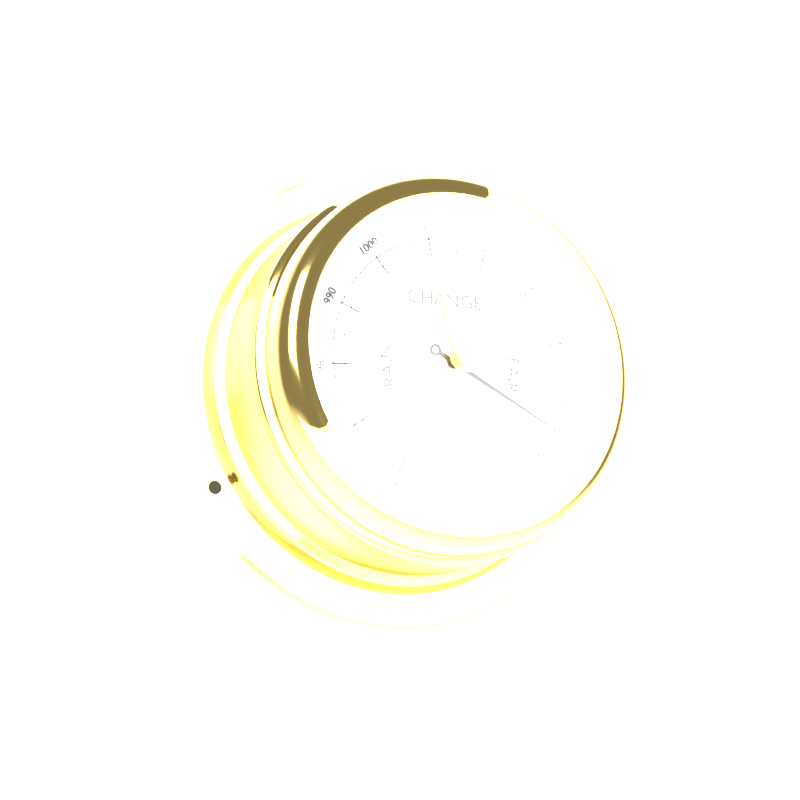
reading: 1055 mbar
